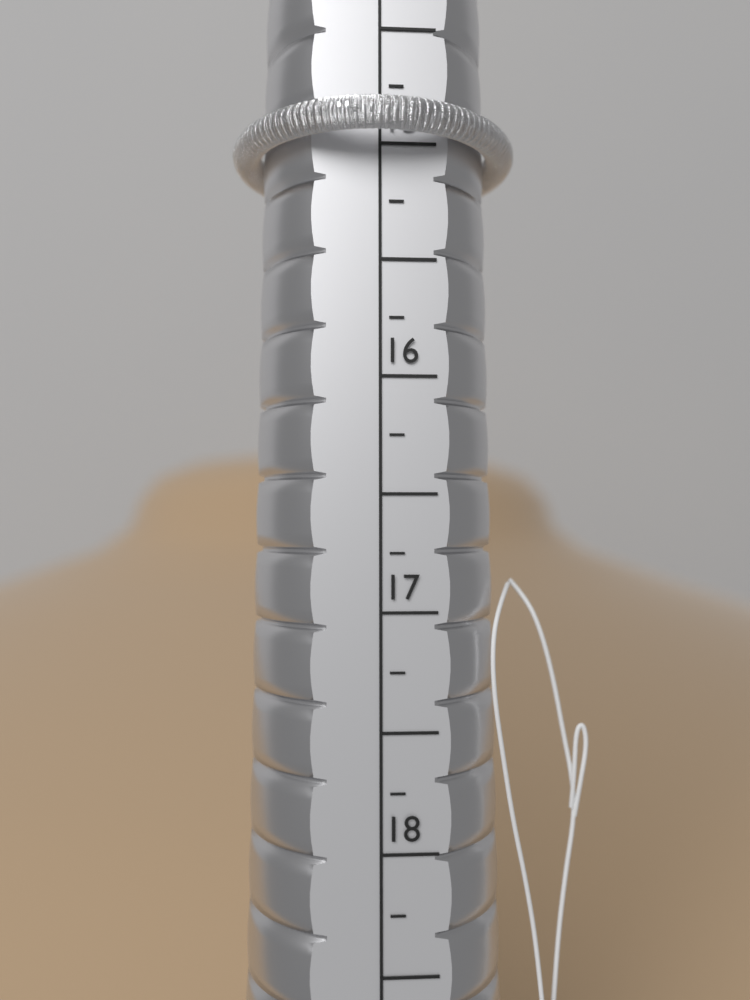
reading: 15.00 (no unit)
